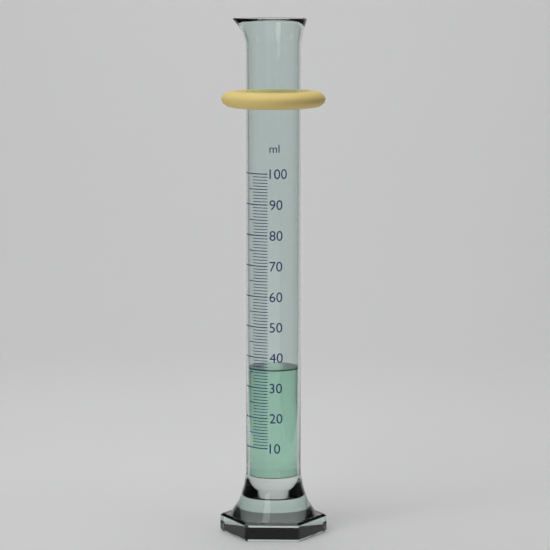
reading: 36 ml
